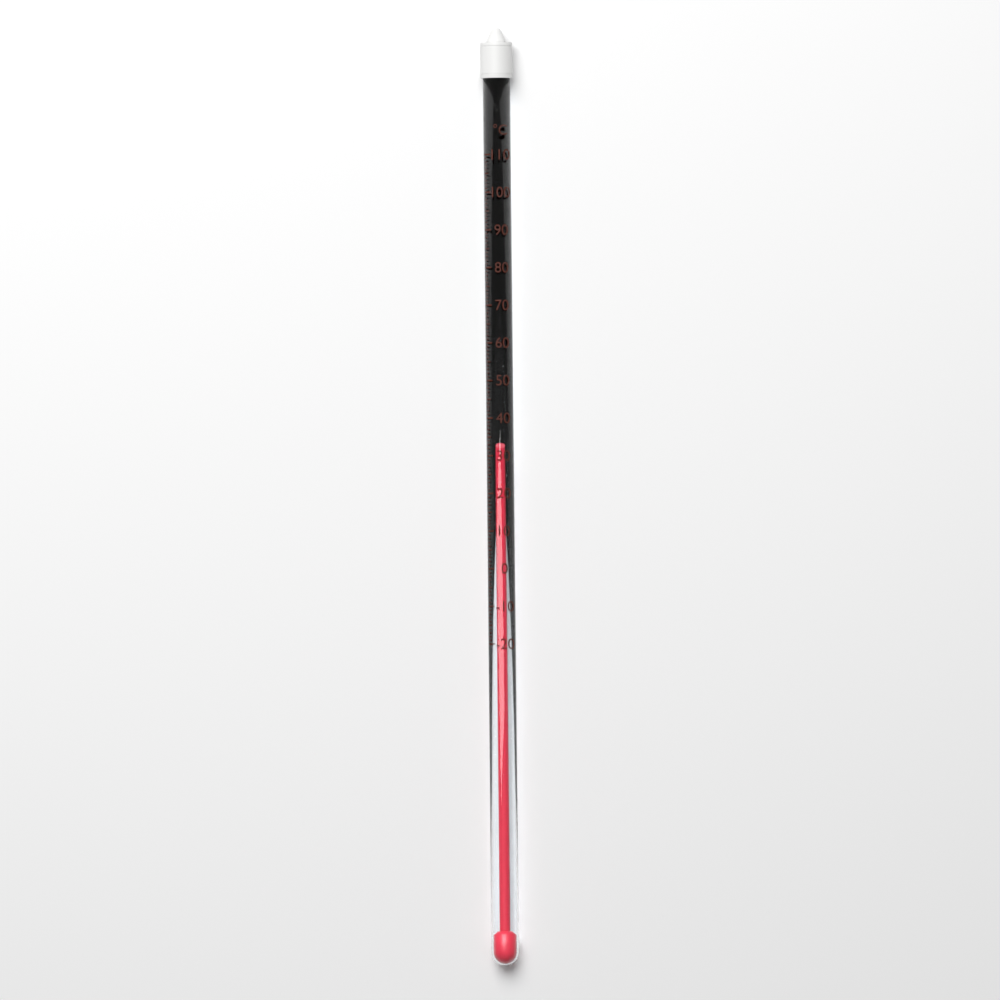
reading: 31 °C
